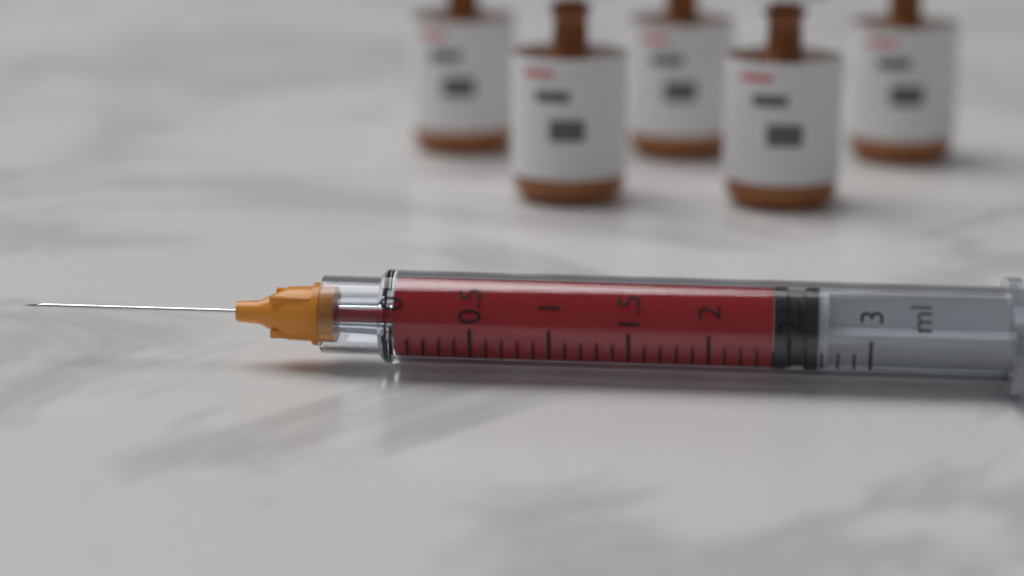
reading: 2.4 ml
